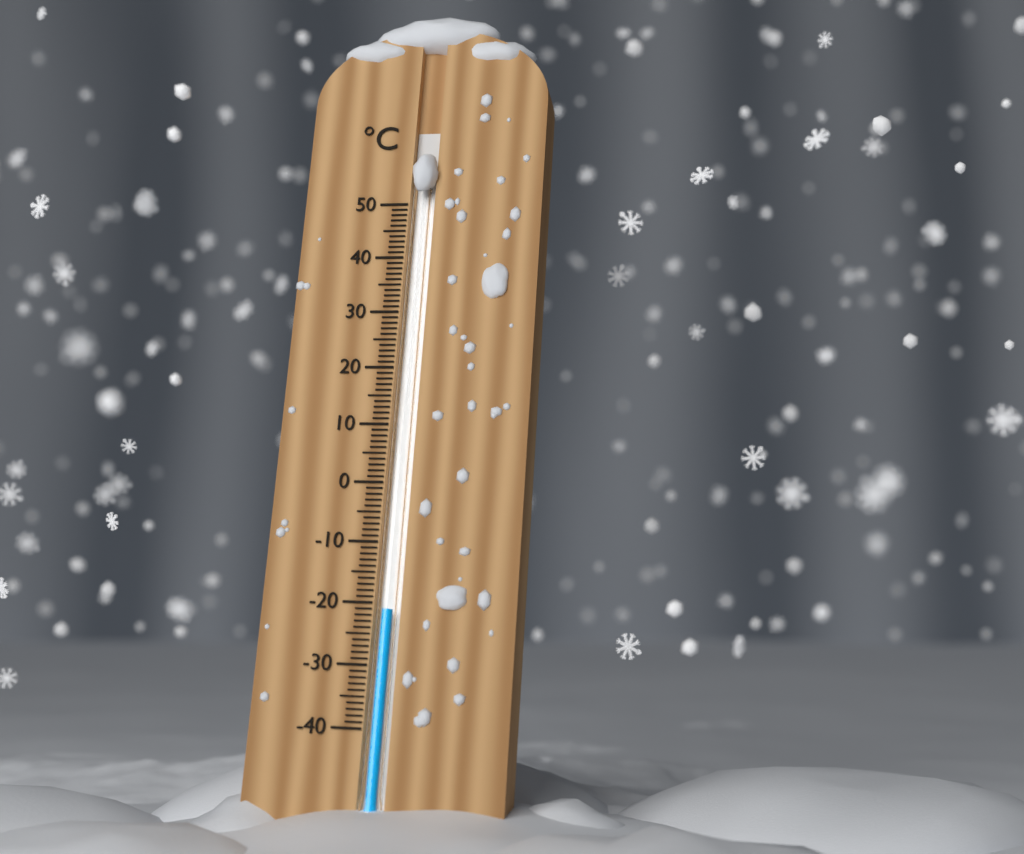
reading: -21 °C
